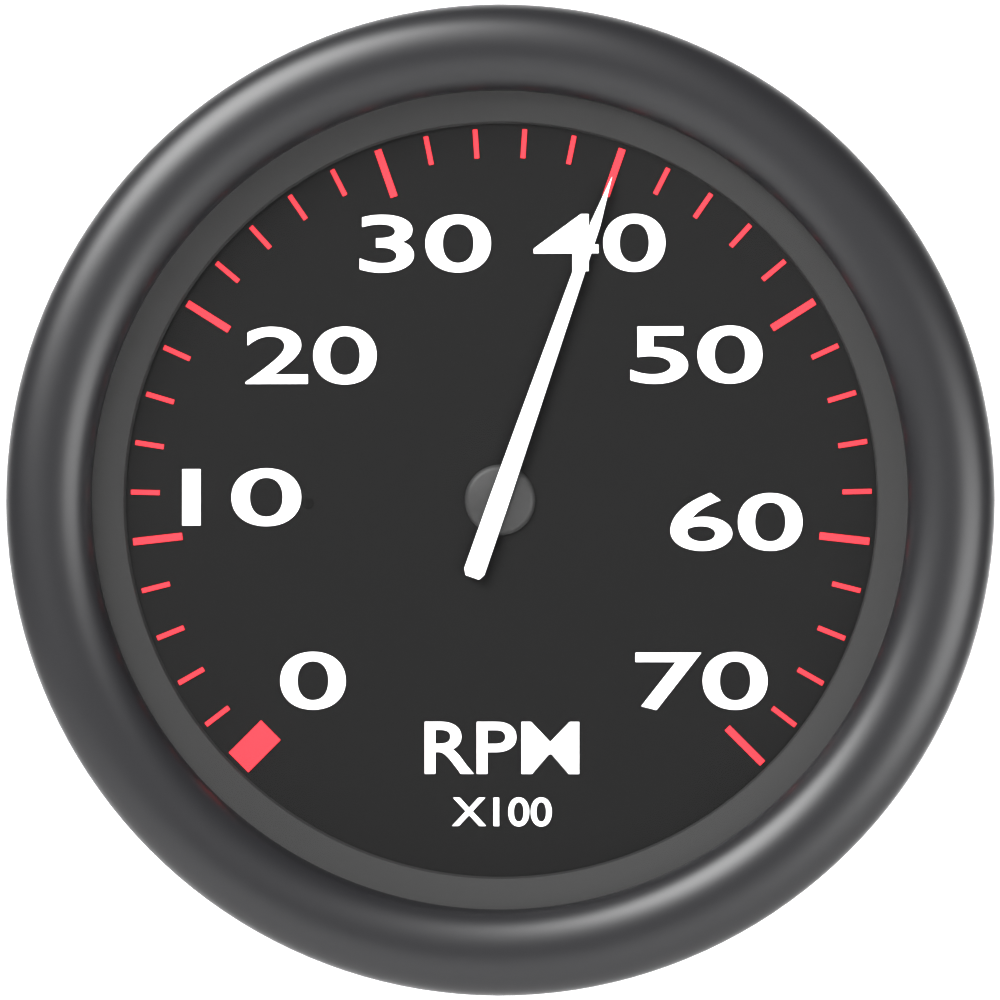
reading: 4000 RPM
